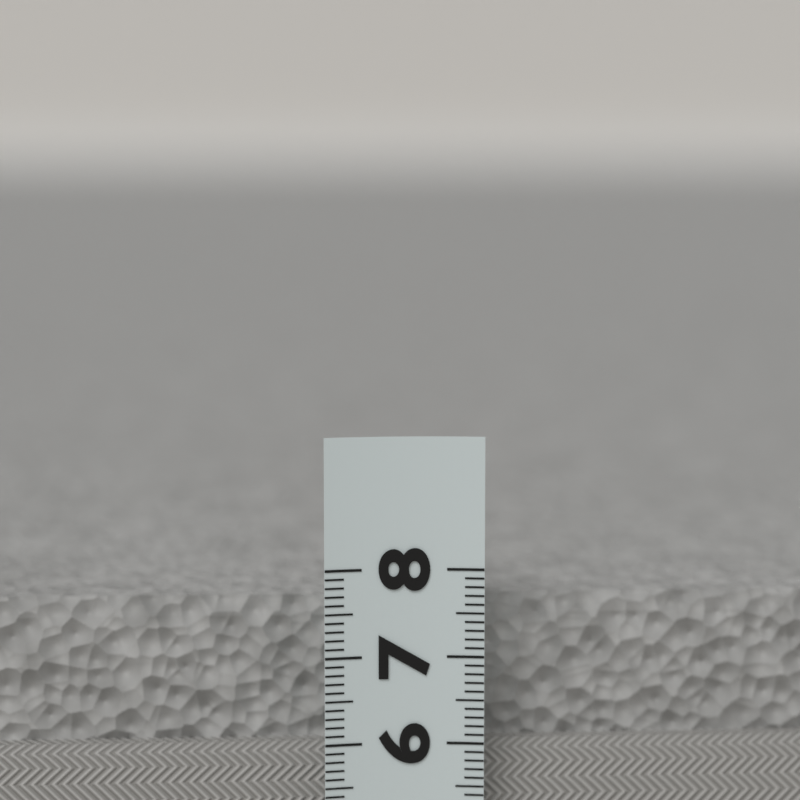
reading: 7.5 (no unit)
